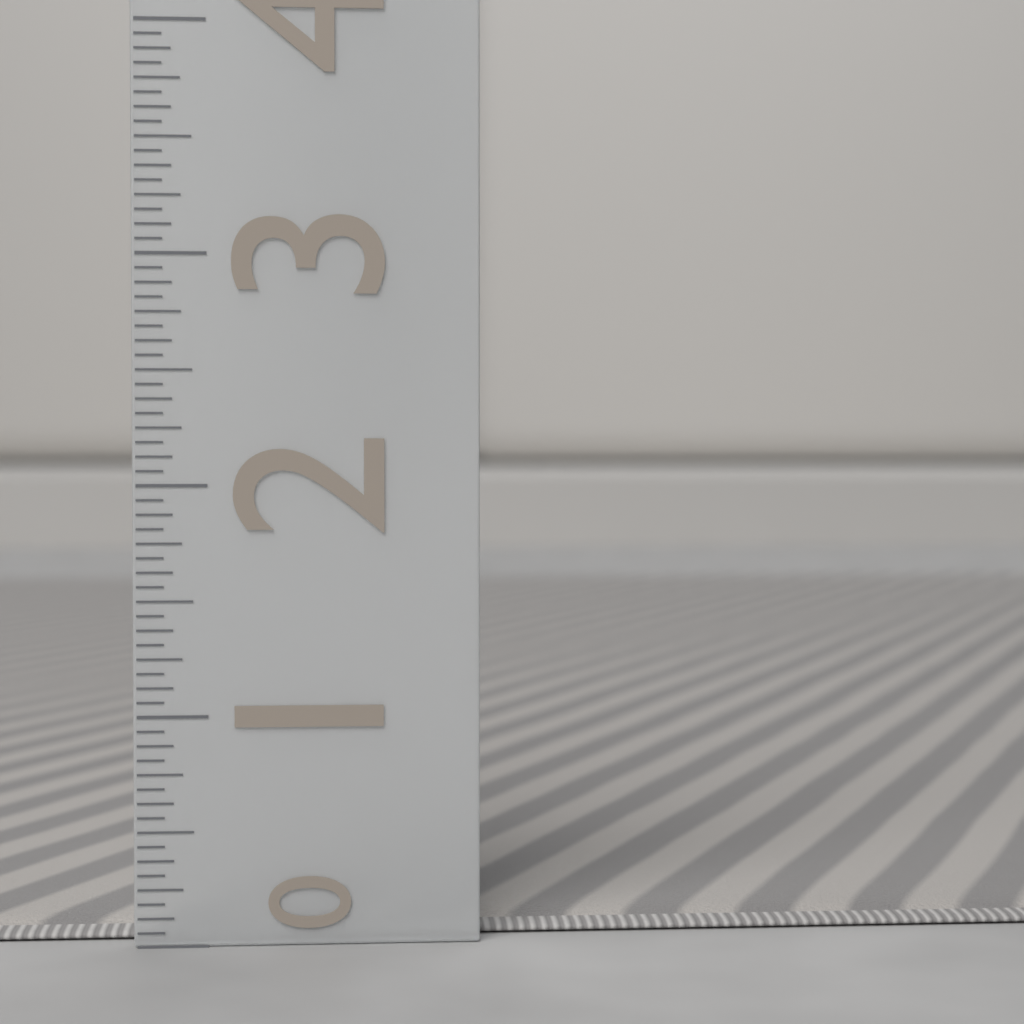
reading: 0.0625 (no unit)
